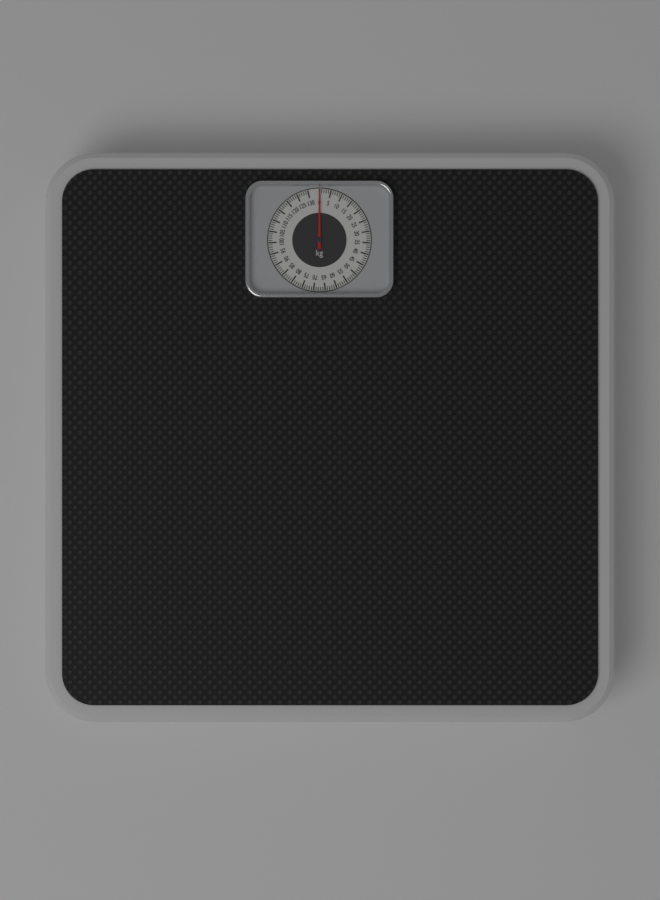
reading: 0 kg
